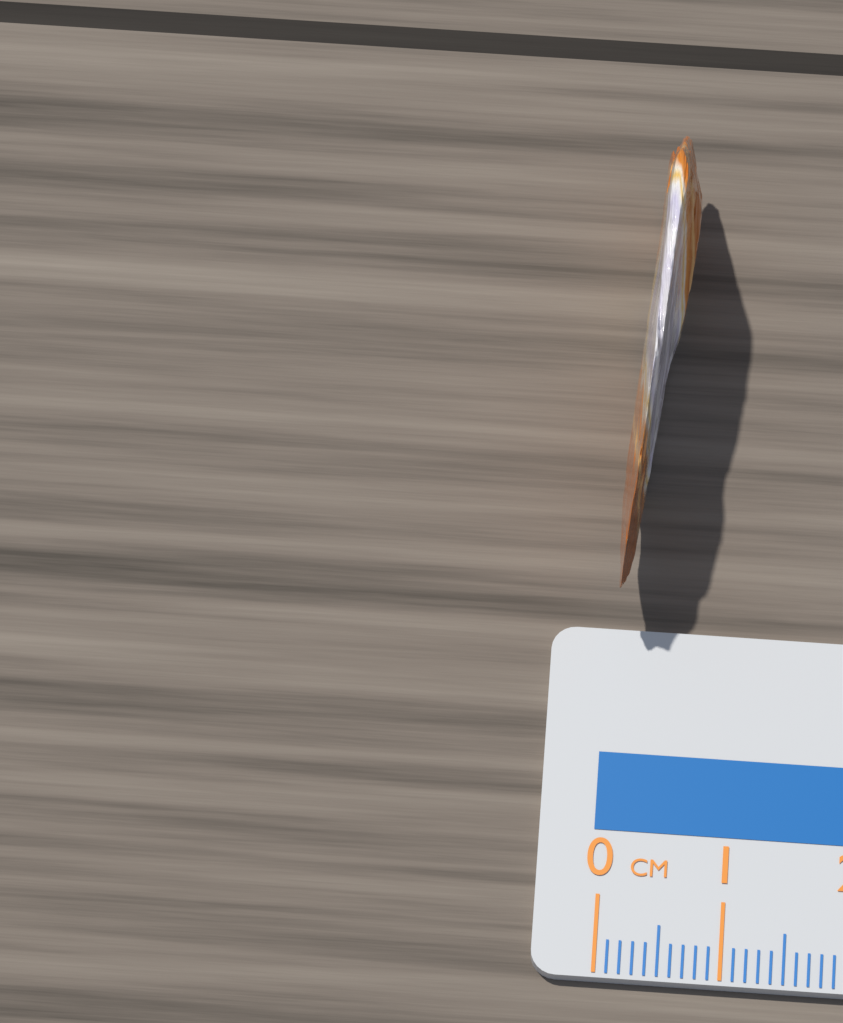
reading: 0.5 cm
